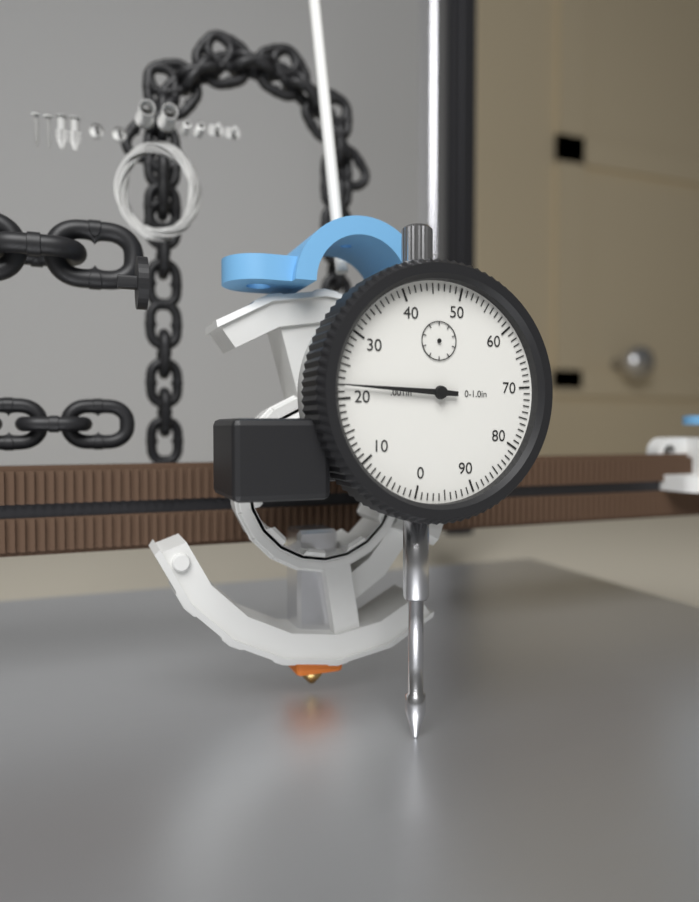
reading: 0.022 in
